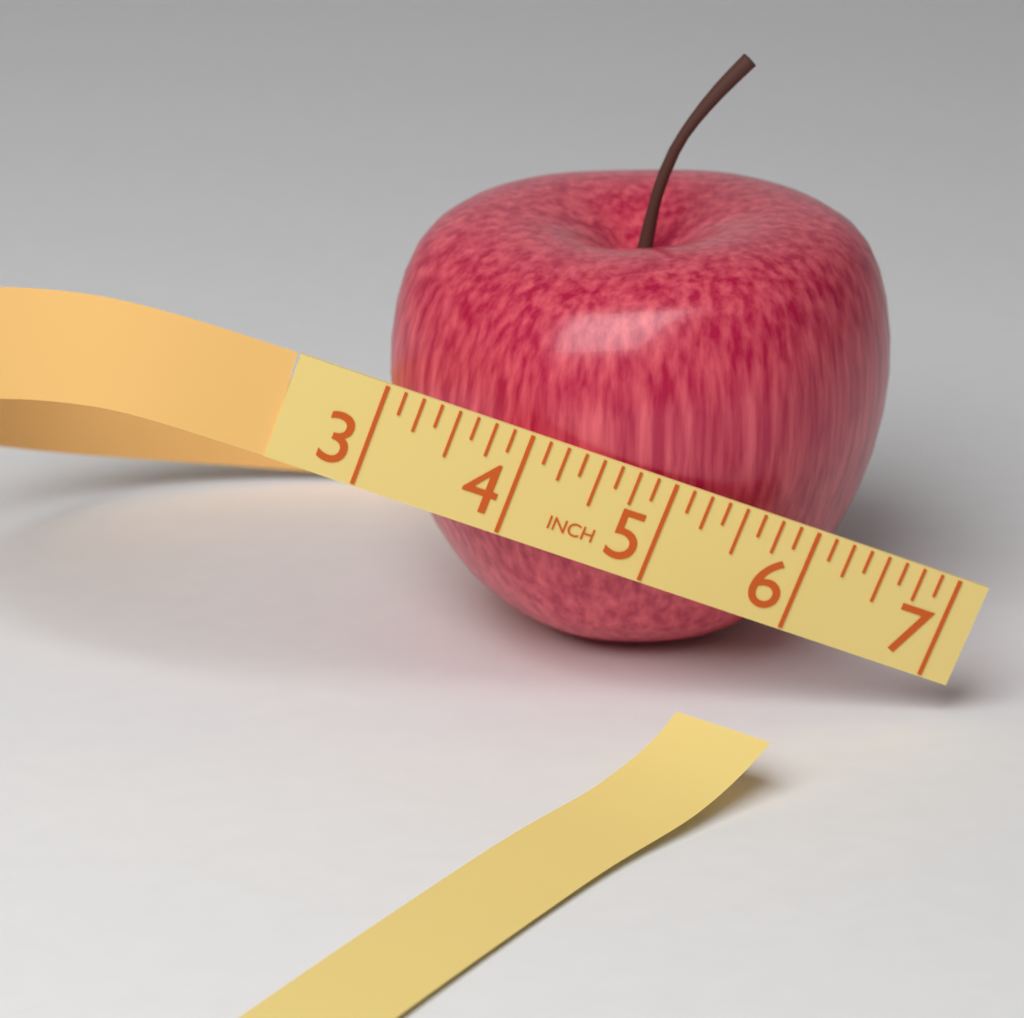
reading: 6.500 in
